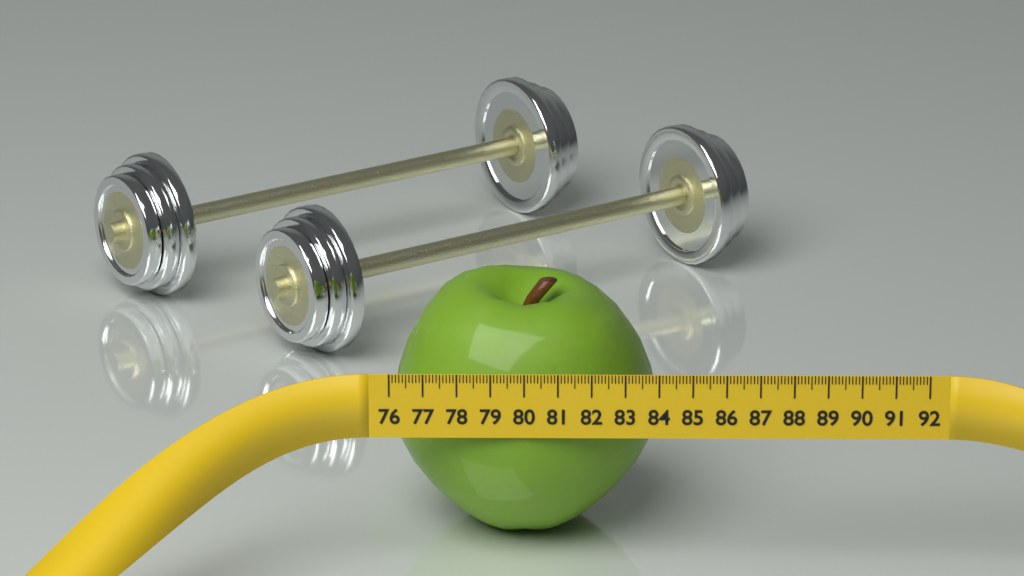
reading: 84.0 (no unit)
